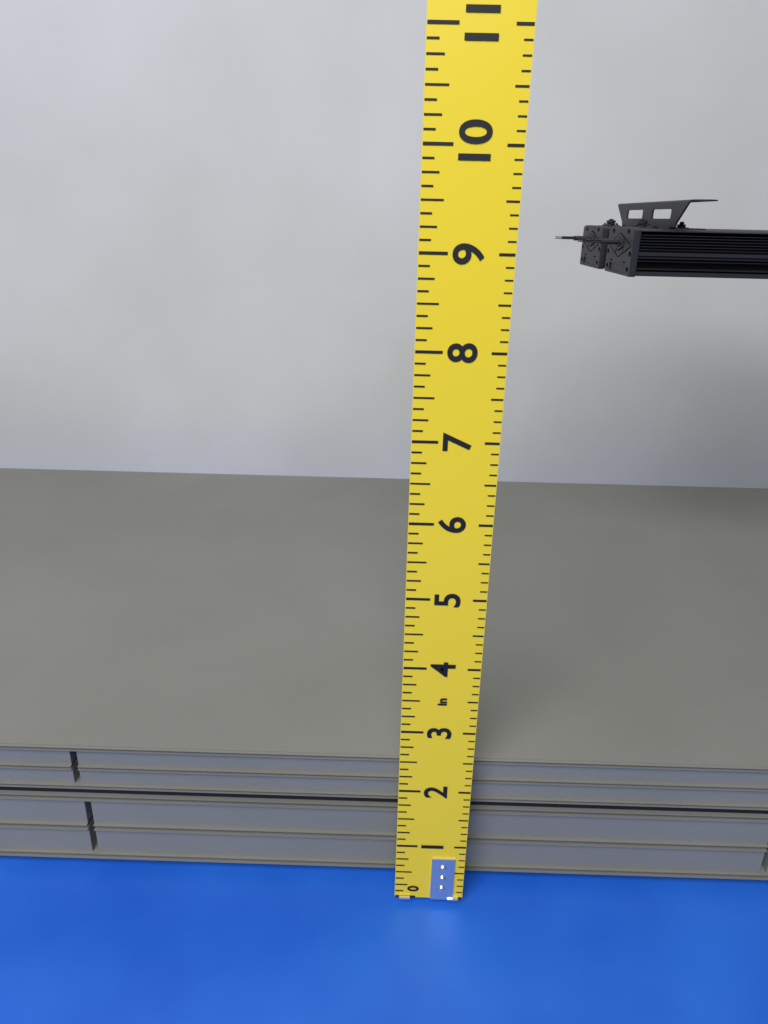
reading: 2.250 in
